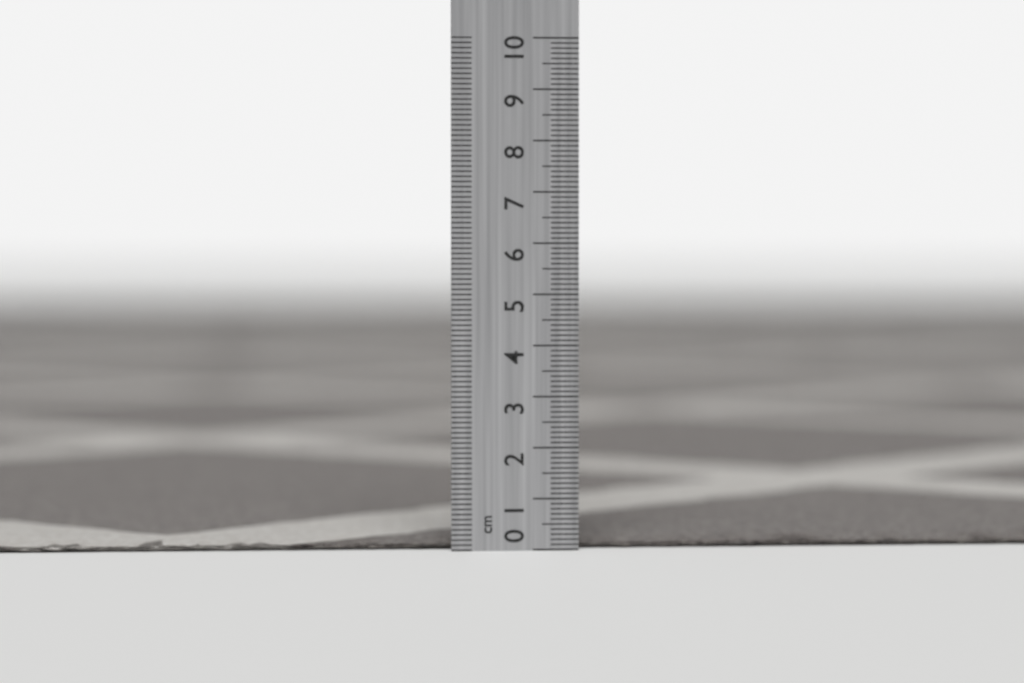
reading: 0.1 cm
